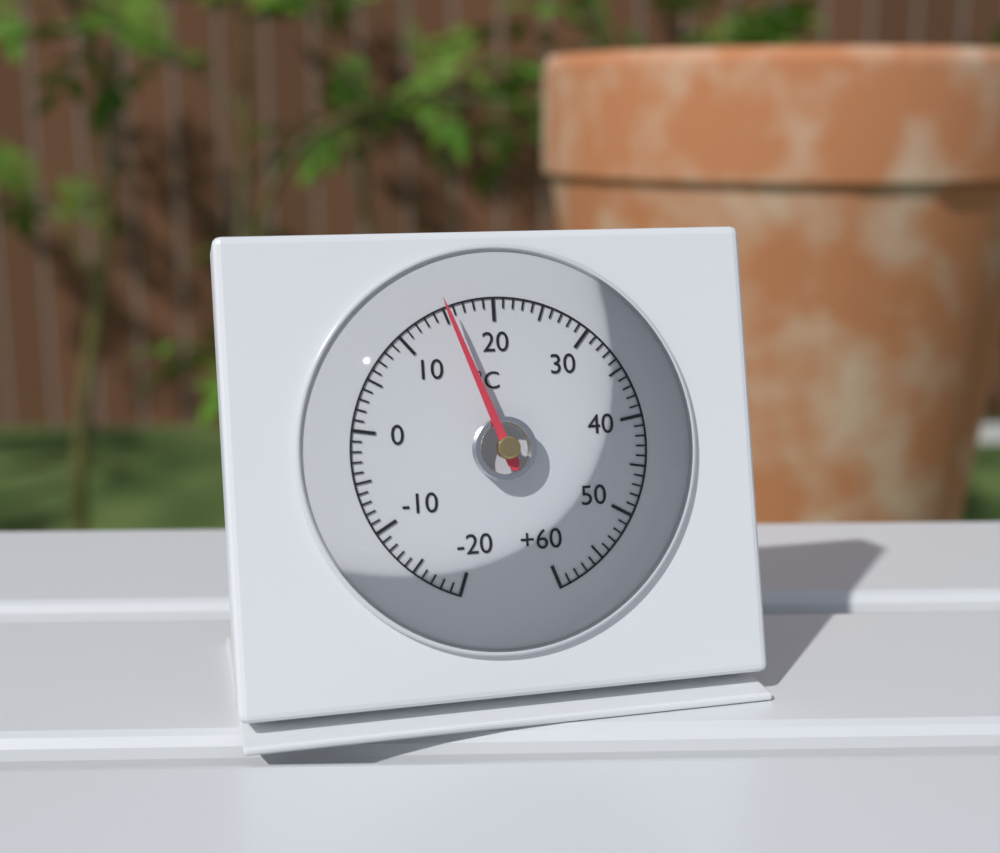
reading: 15 °C
